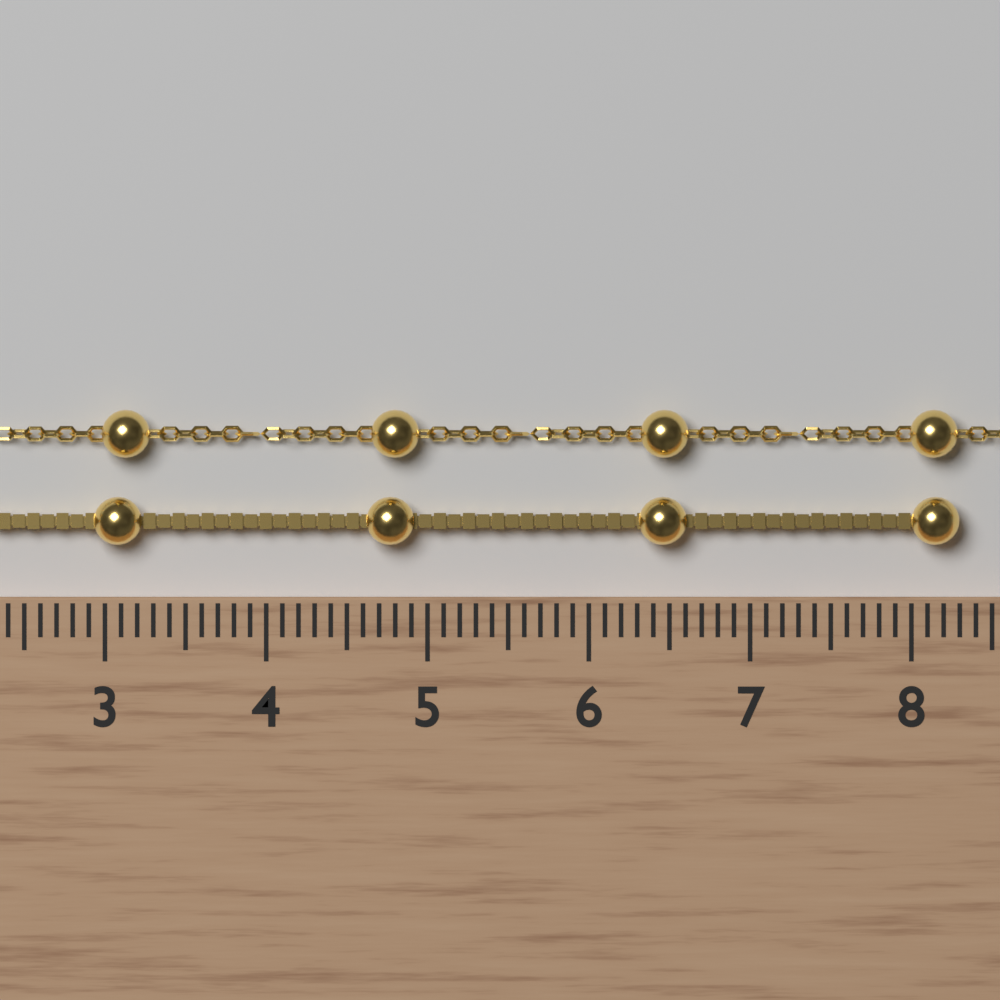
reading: 8.3 cm
